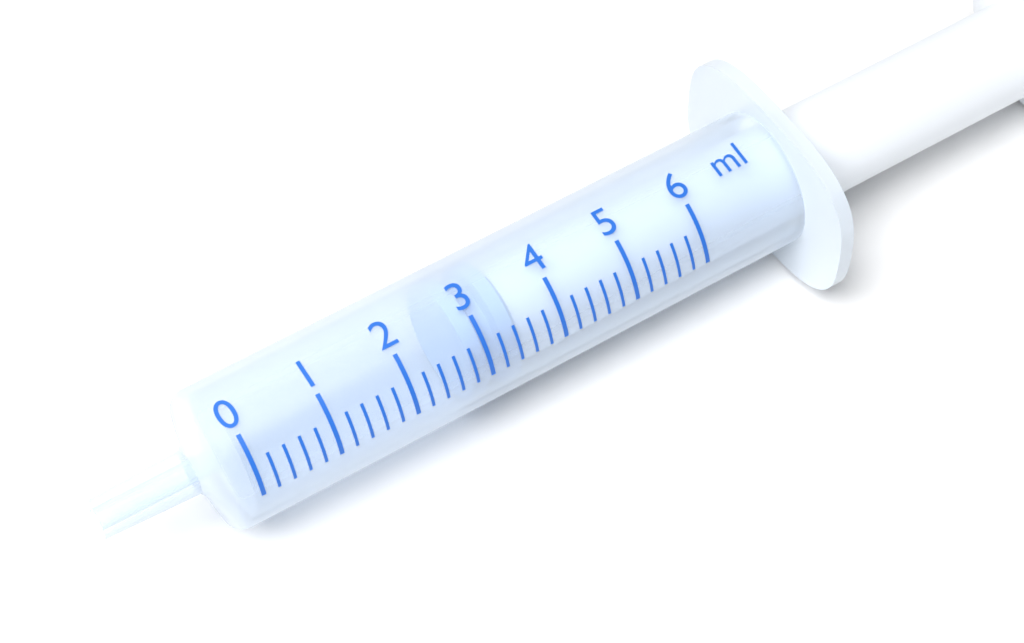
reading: 2.8 ml
